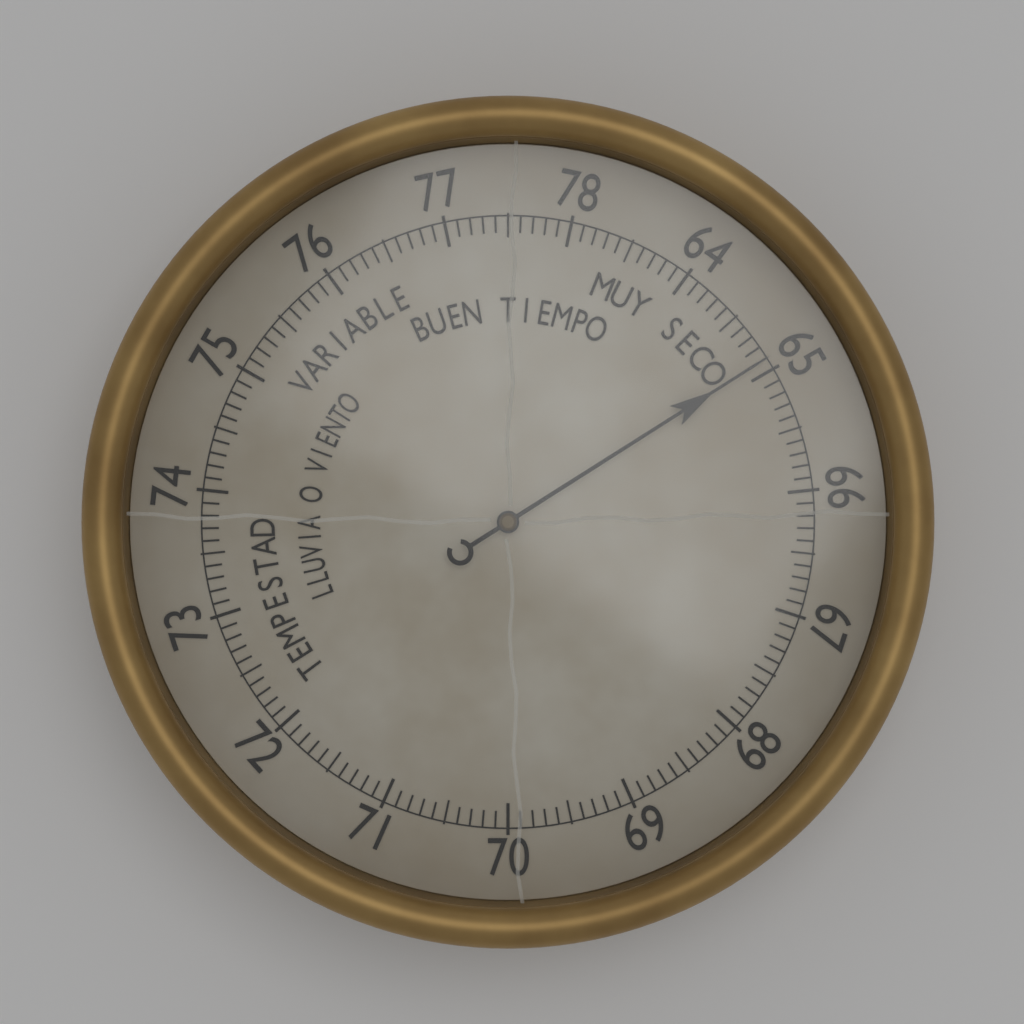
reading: 64.9 (no unit)
